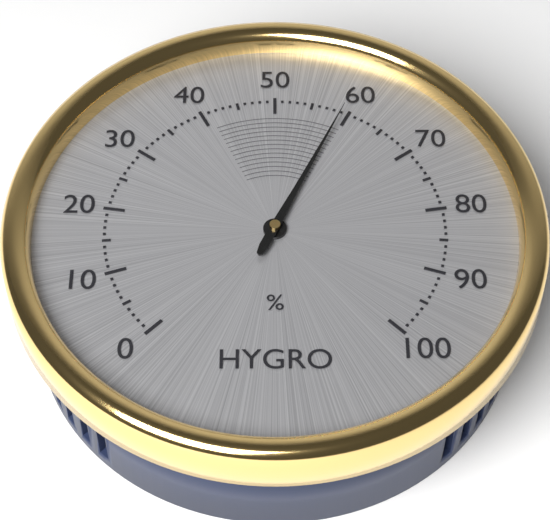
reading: 59 %
